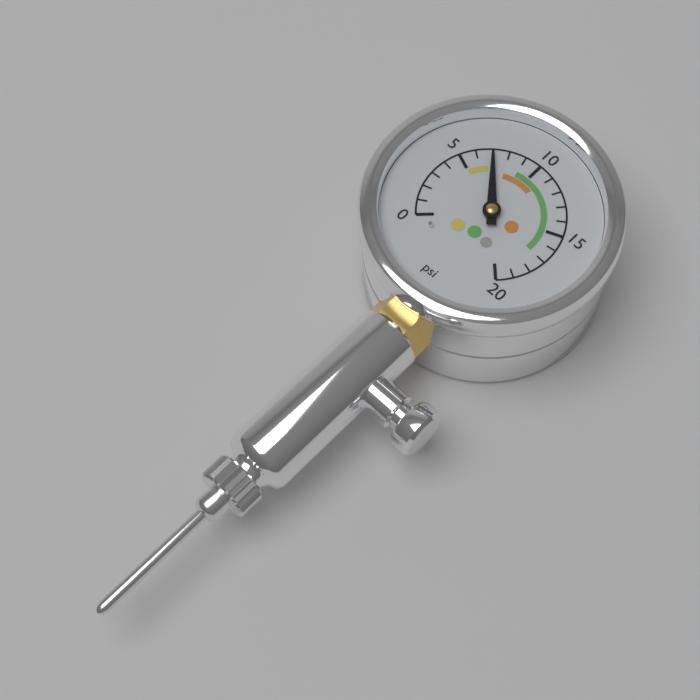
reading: 7 psi
